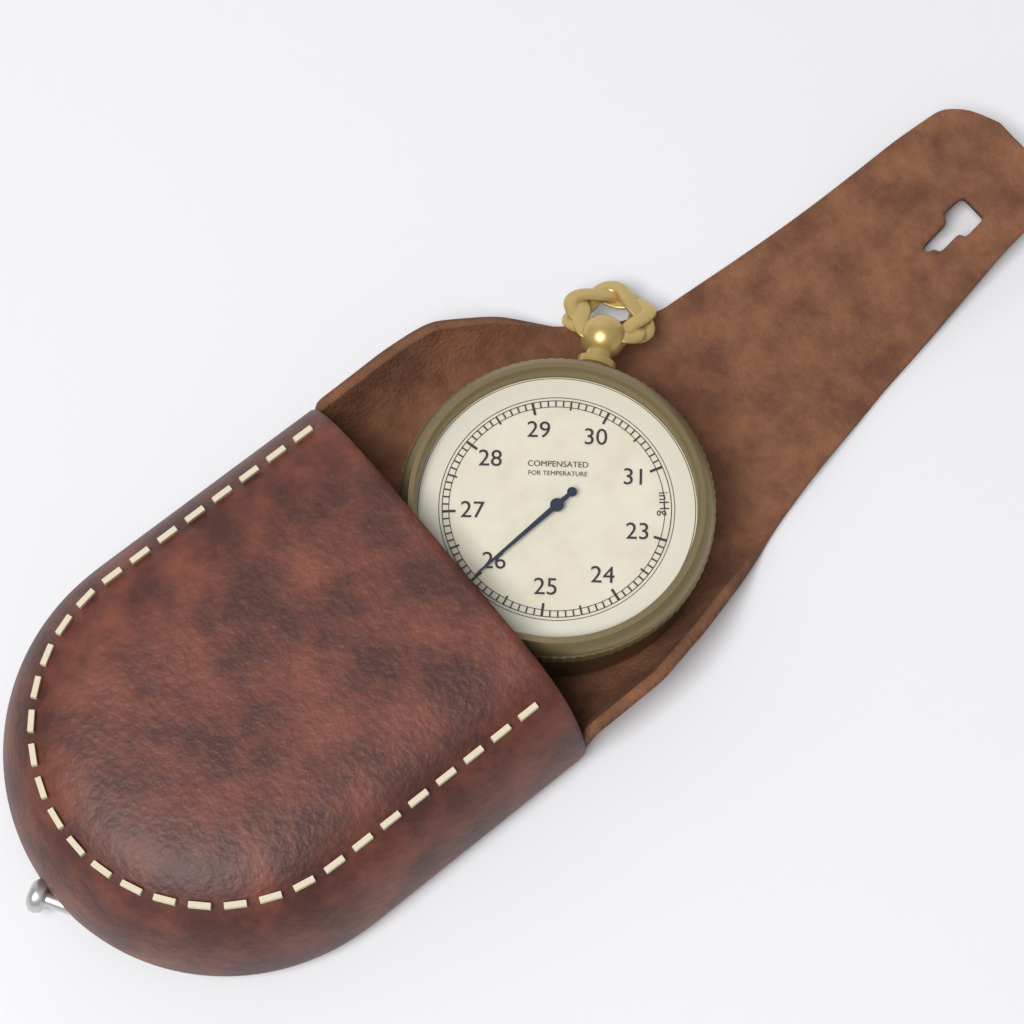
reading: 26.0 inHg
